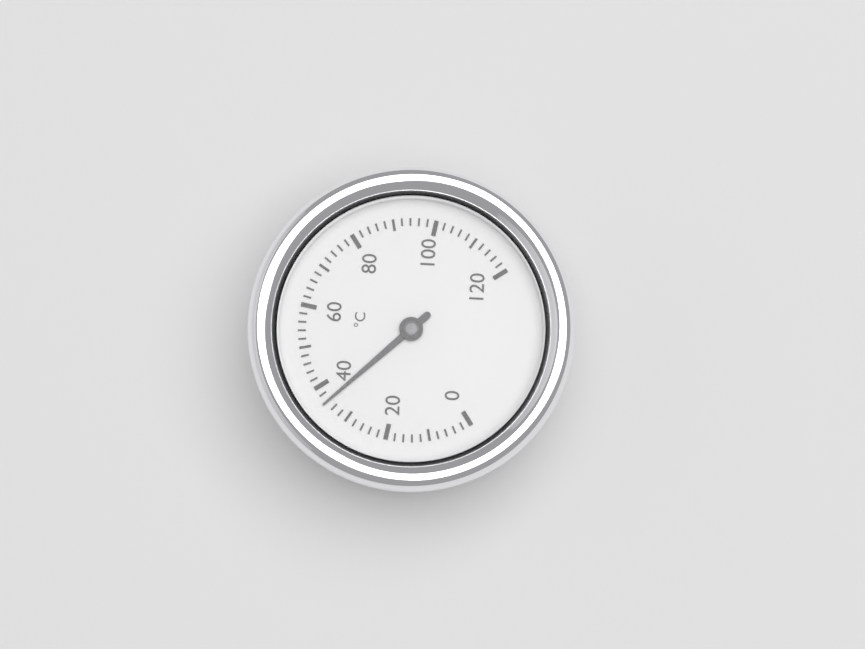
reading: 36 °C
